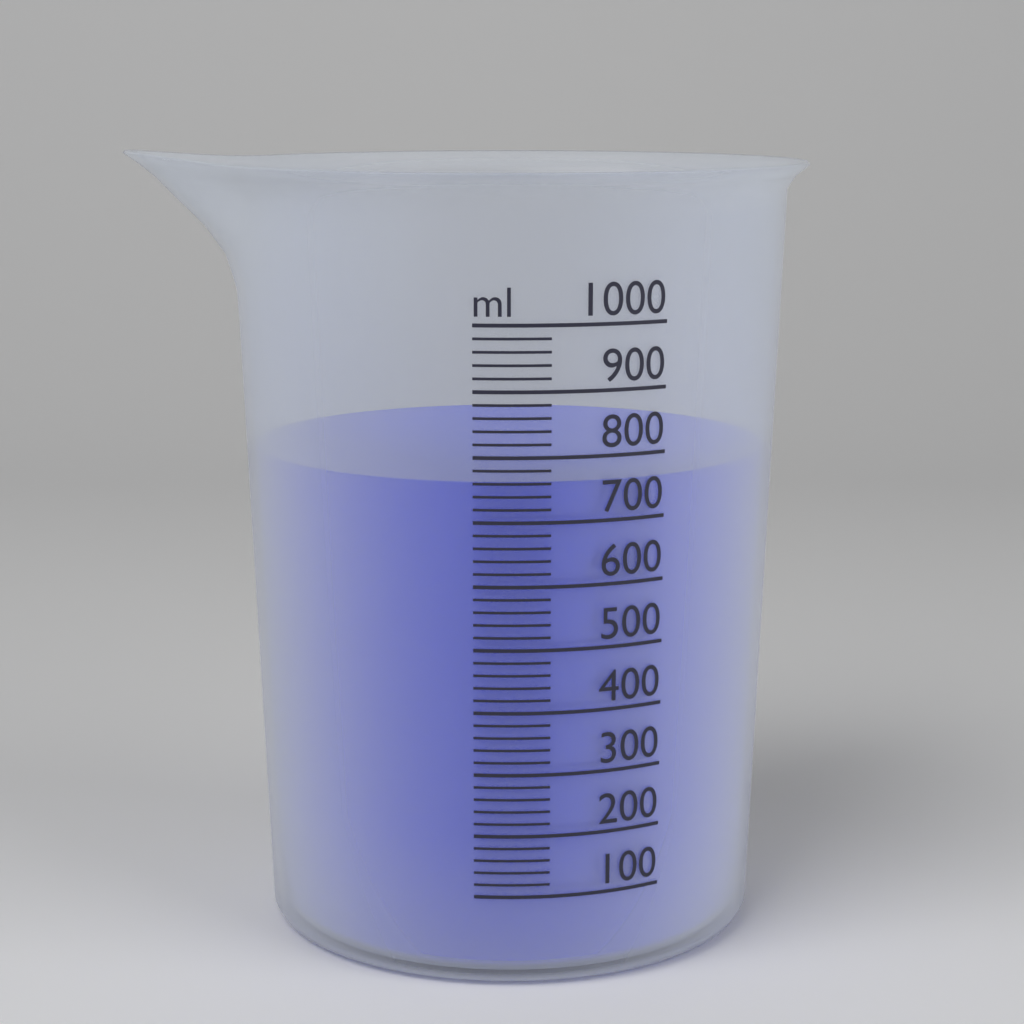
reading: 760 ml
